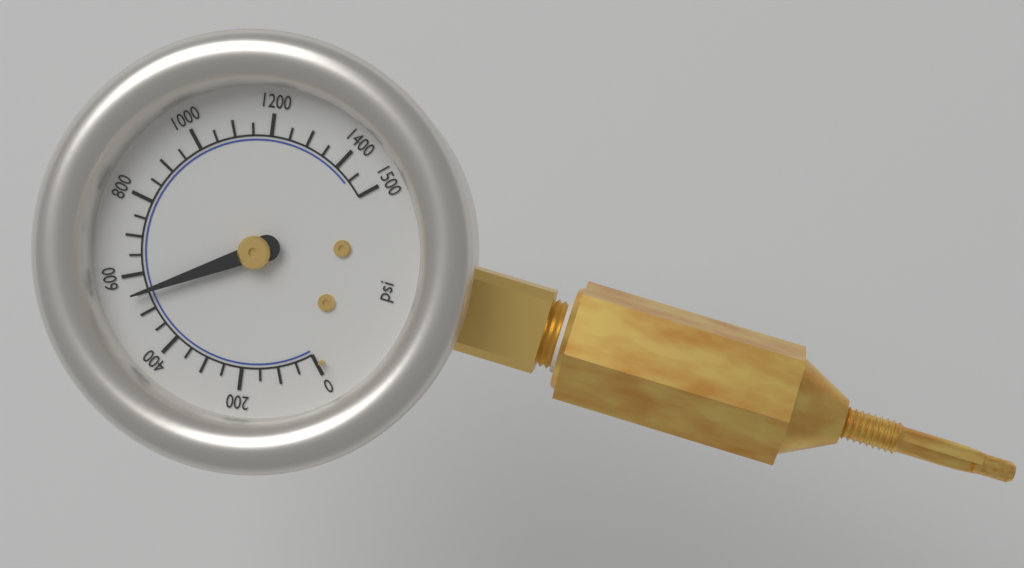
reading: 550 psi
